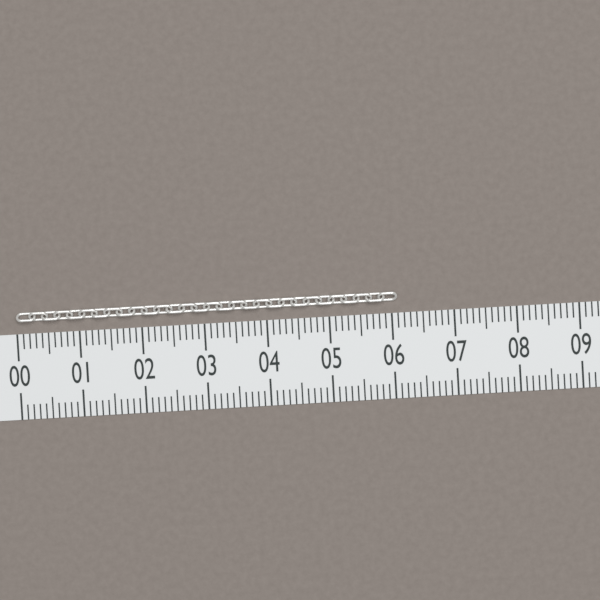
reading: 6.1 (no unit)
